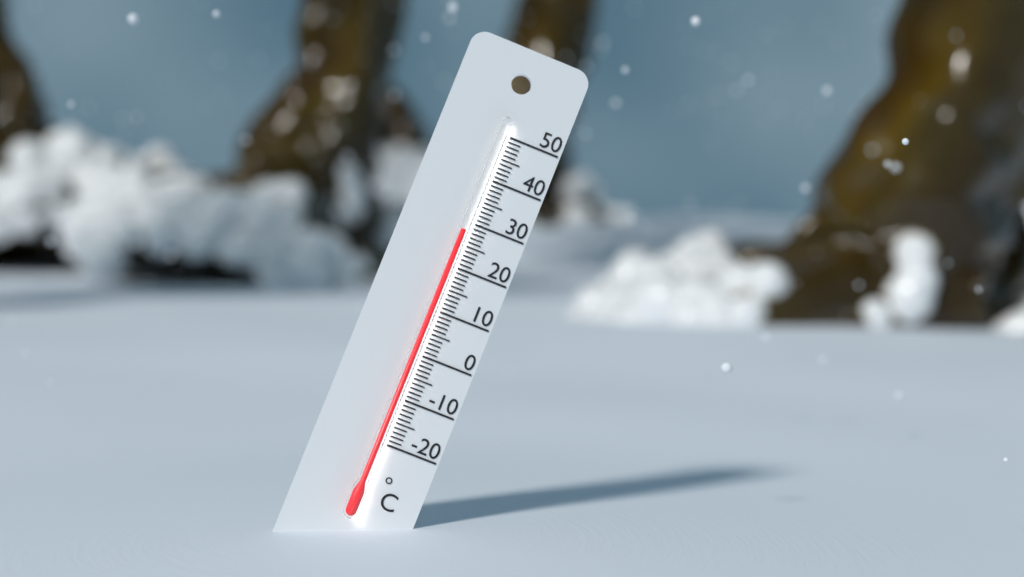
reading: 28 °C
